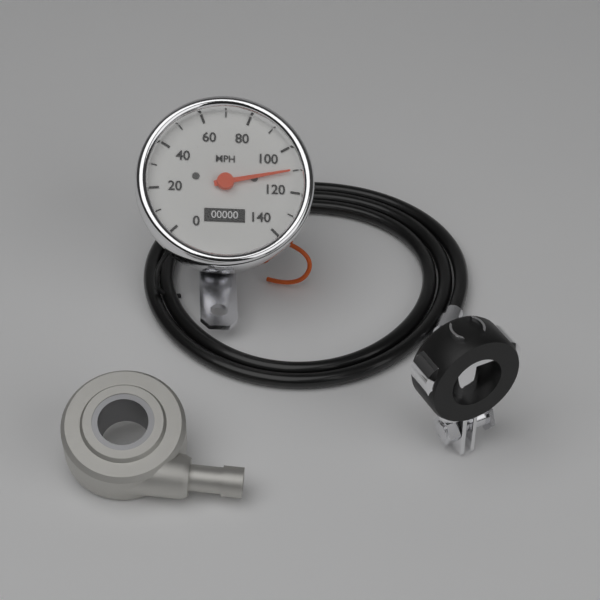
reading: 110 MPH
